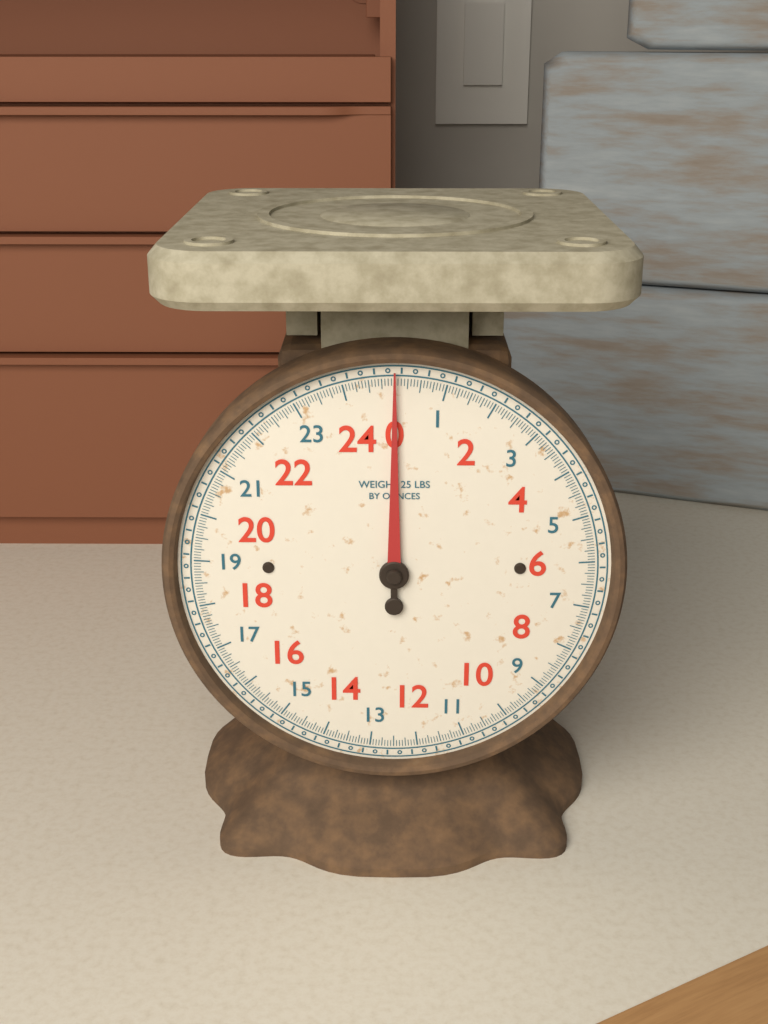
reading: 0.0000 lb
